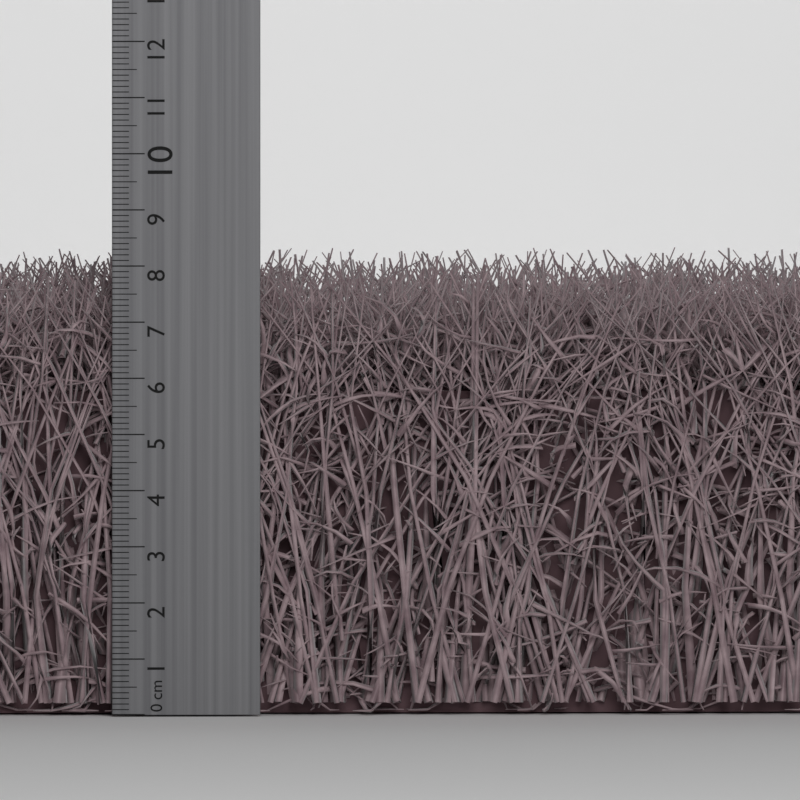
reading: 7.9 cm
